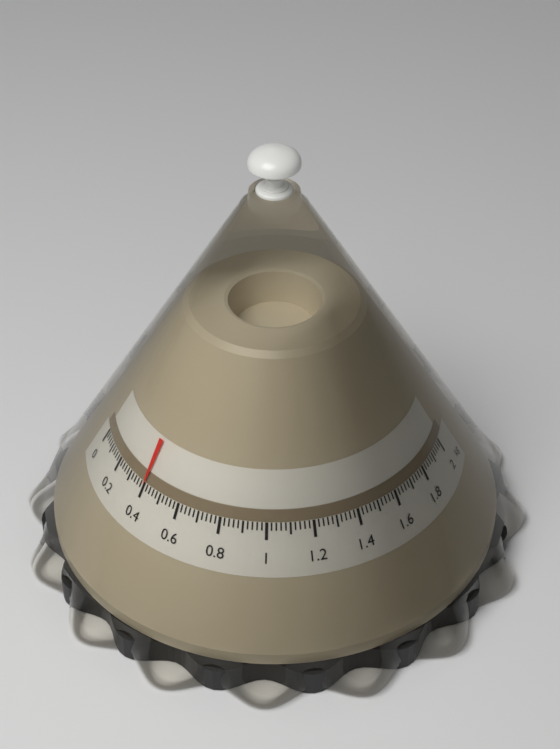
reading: 0.40 kg
